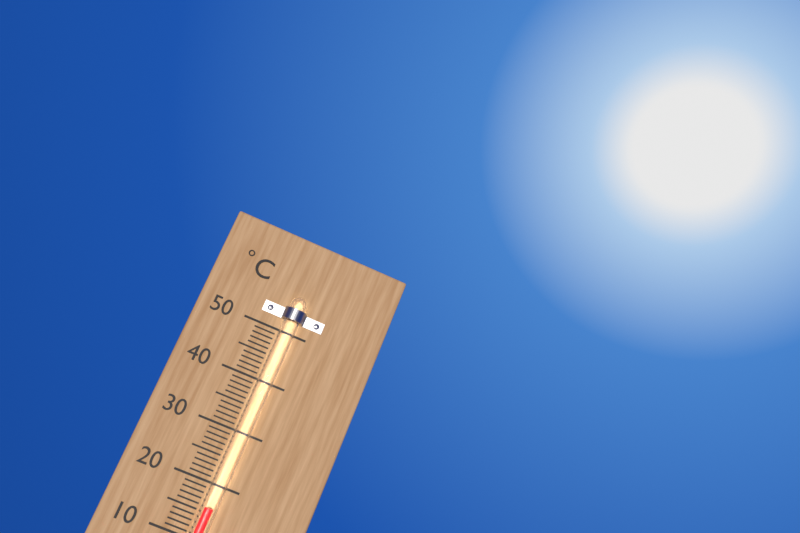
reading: 16 °C
